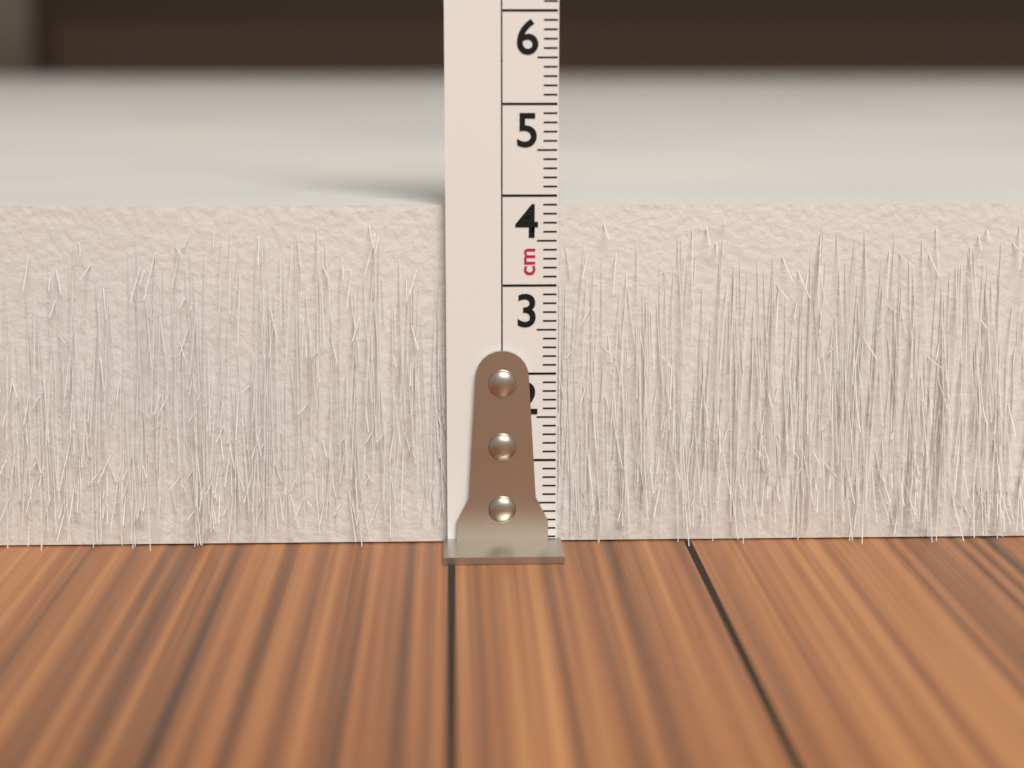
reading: 3.9 cm
